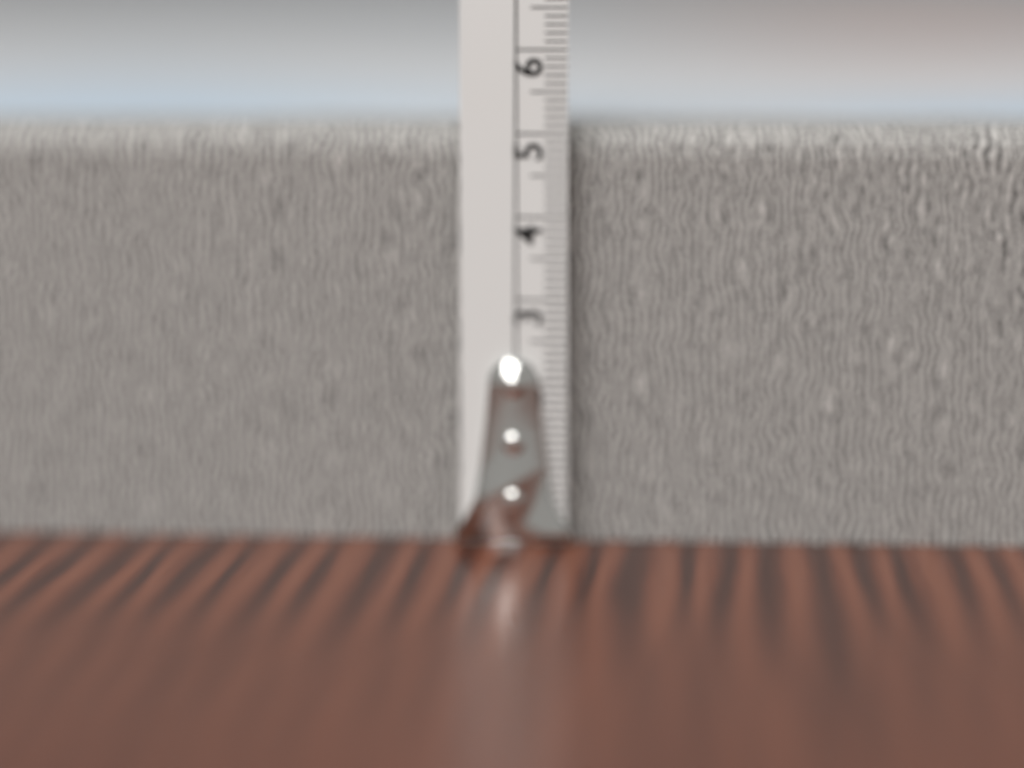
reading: 5.1 cm
